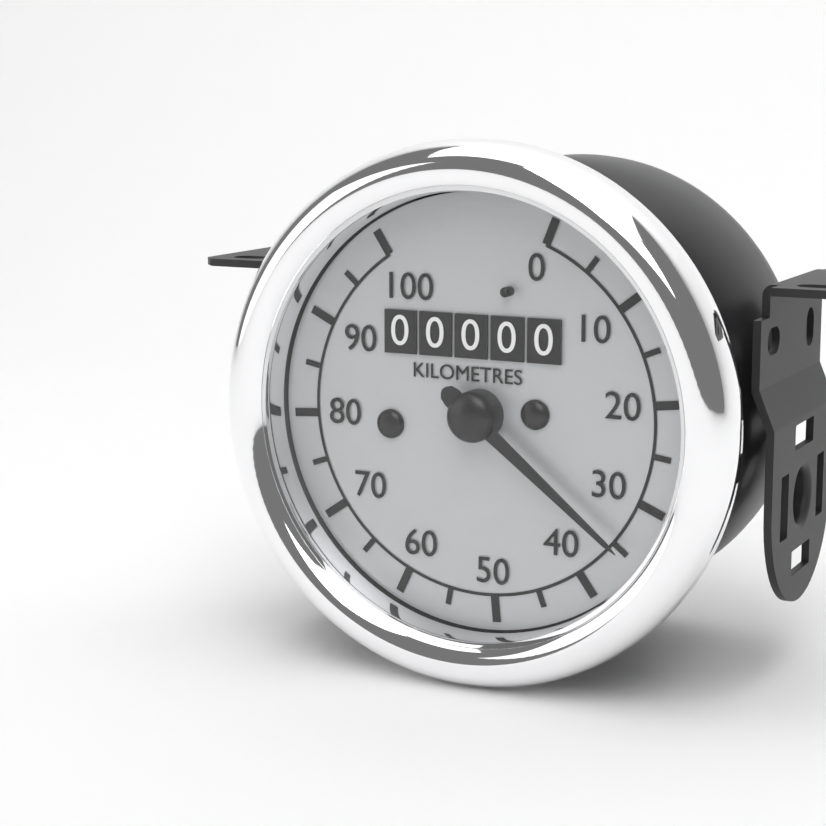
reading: 35 km/h
